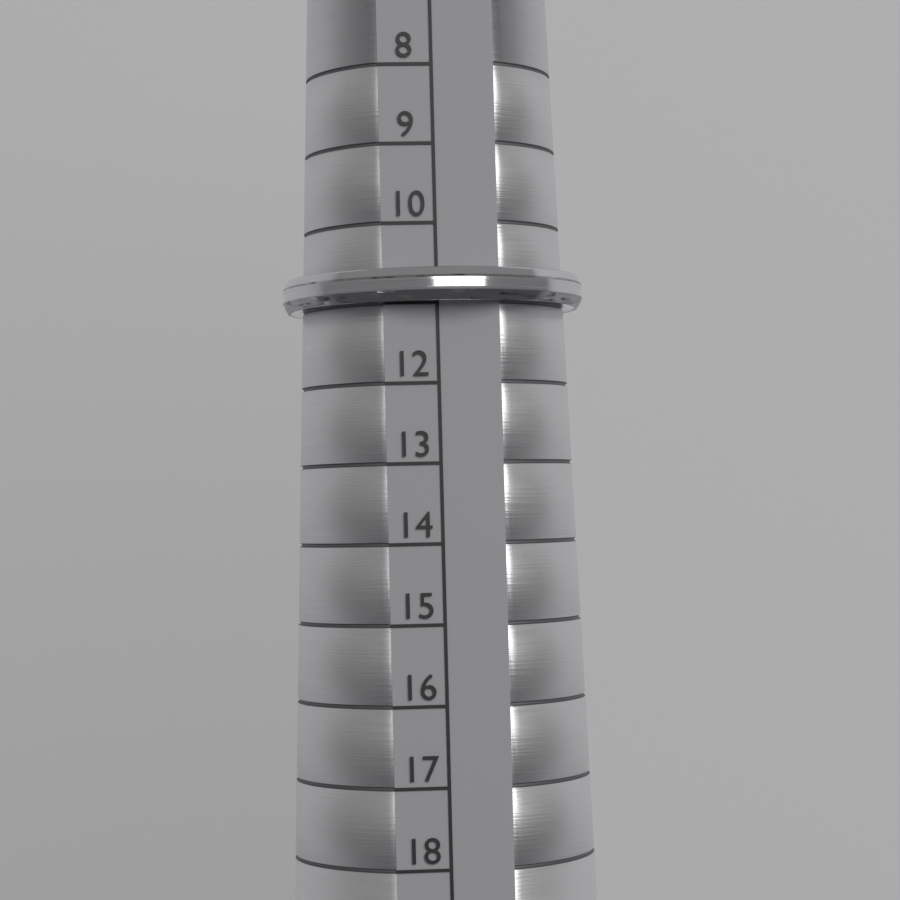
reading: 11 (no unit)
